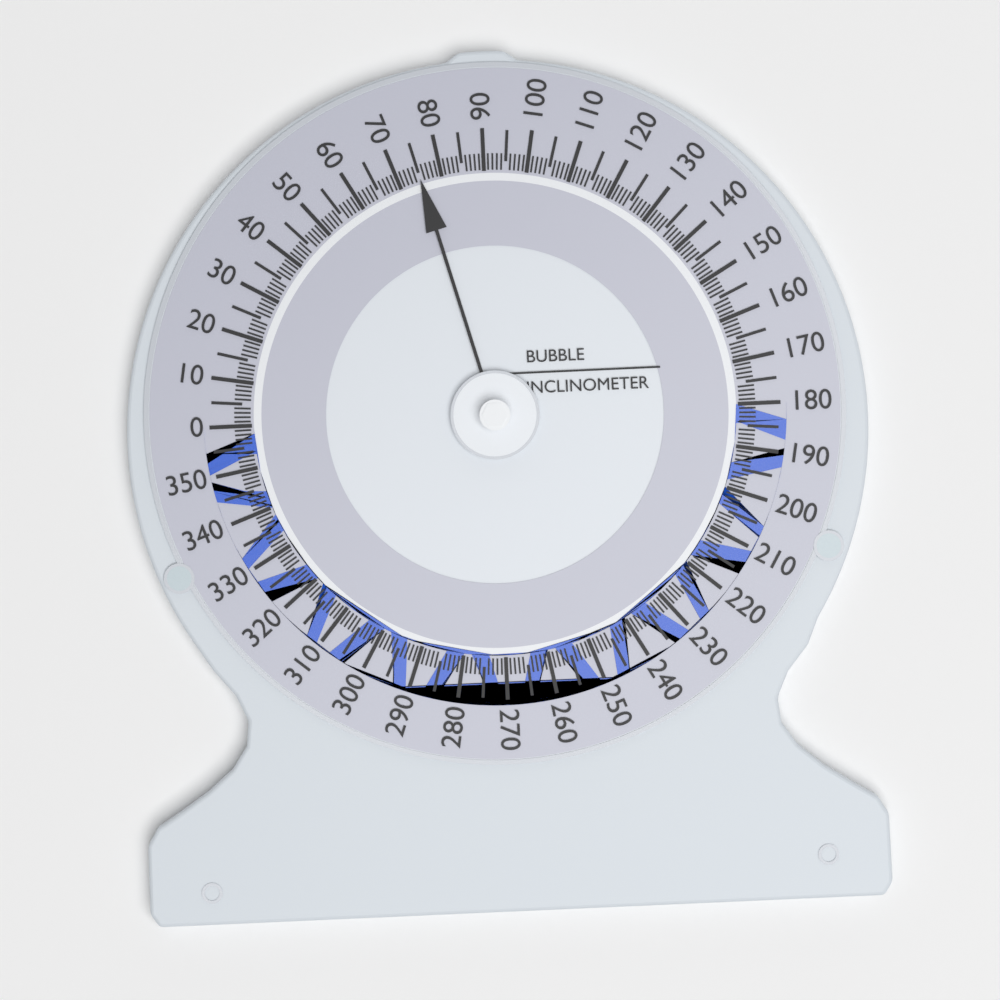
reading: 75 (no unit)
